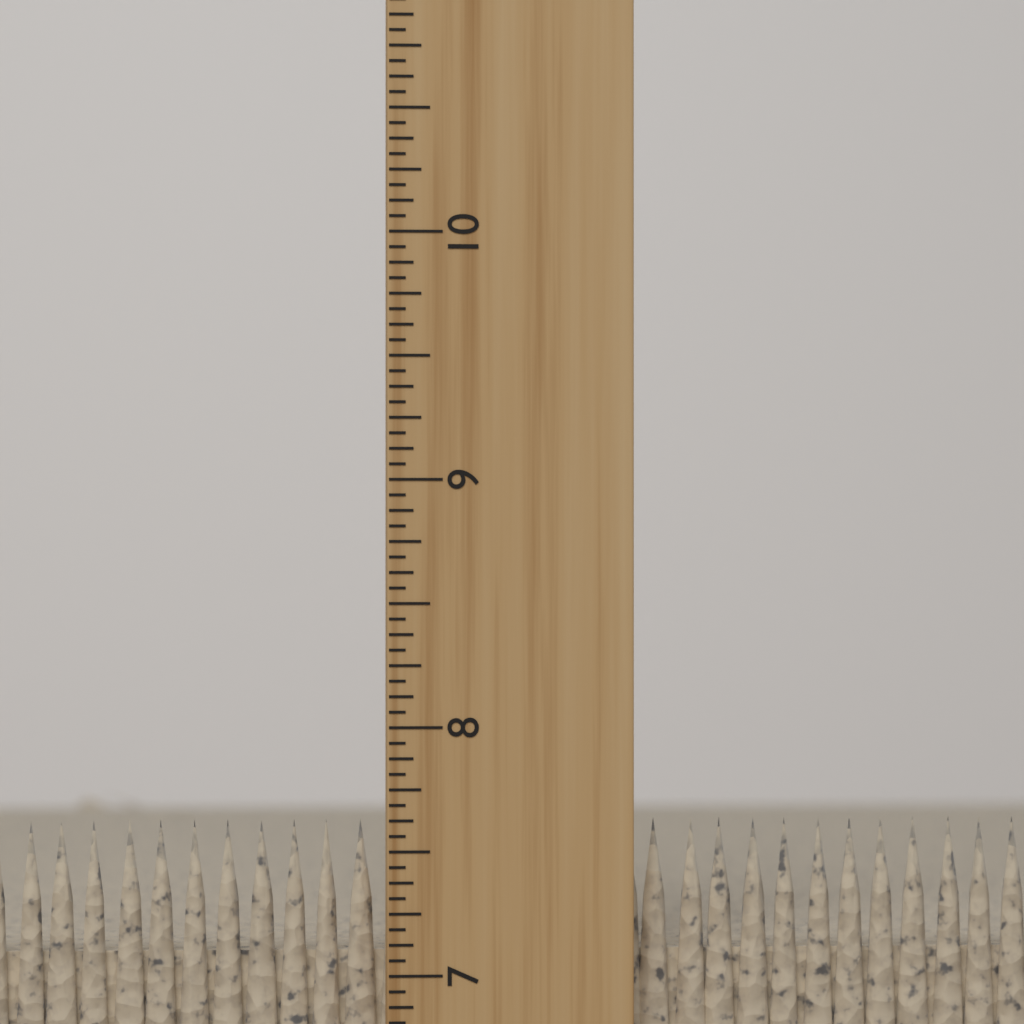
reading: 7.6250 inch
